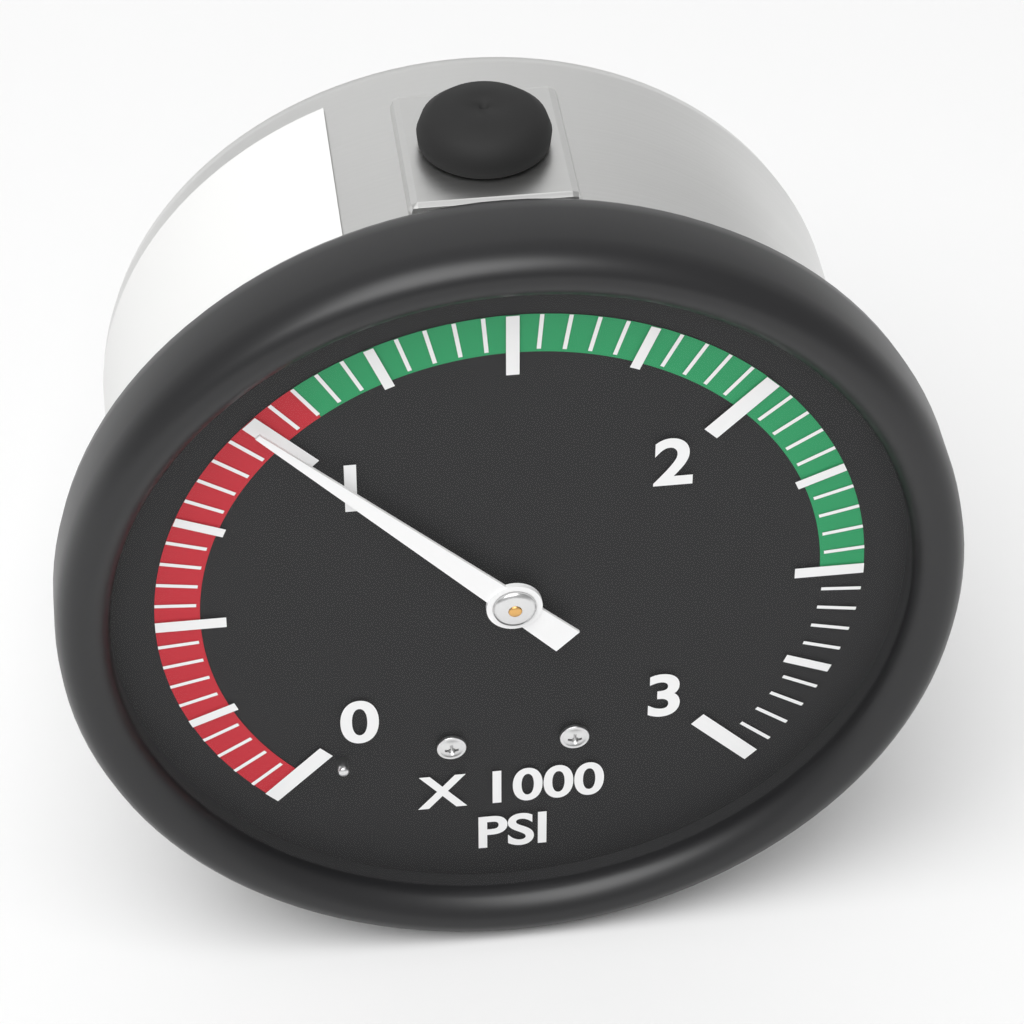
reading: 1000 psi
